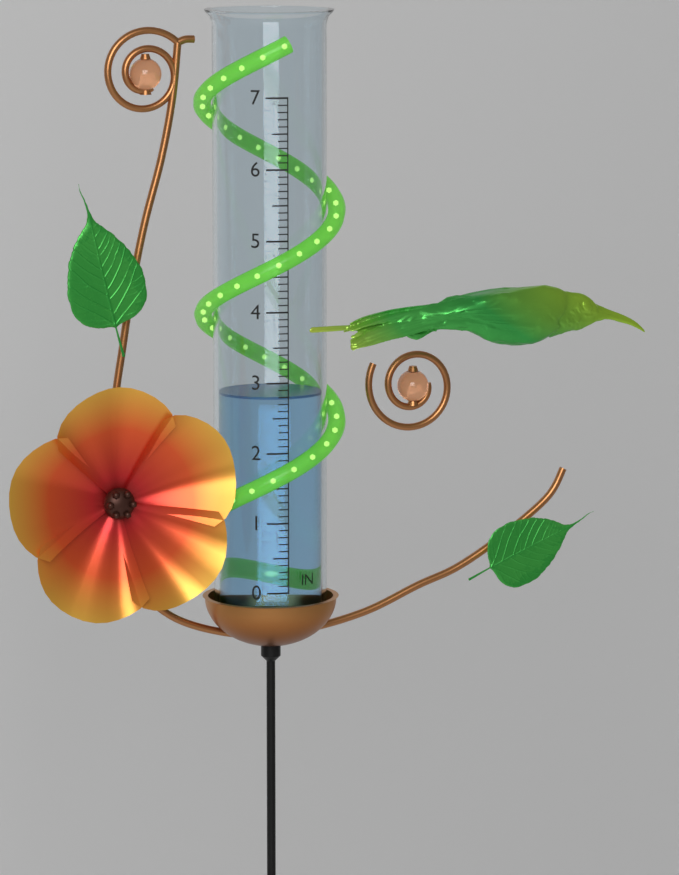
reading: 2.8 in
